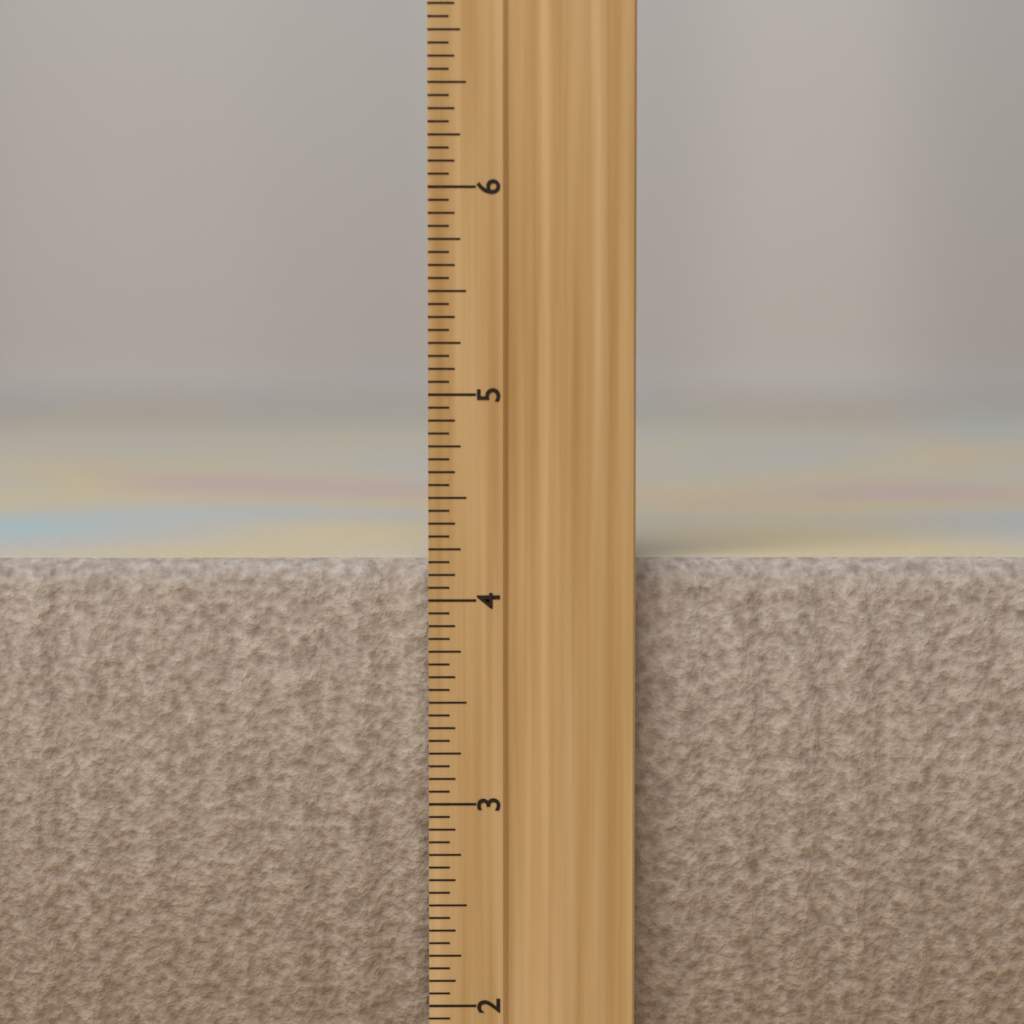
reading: 4.1875 inch
